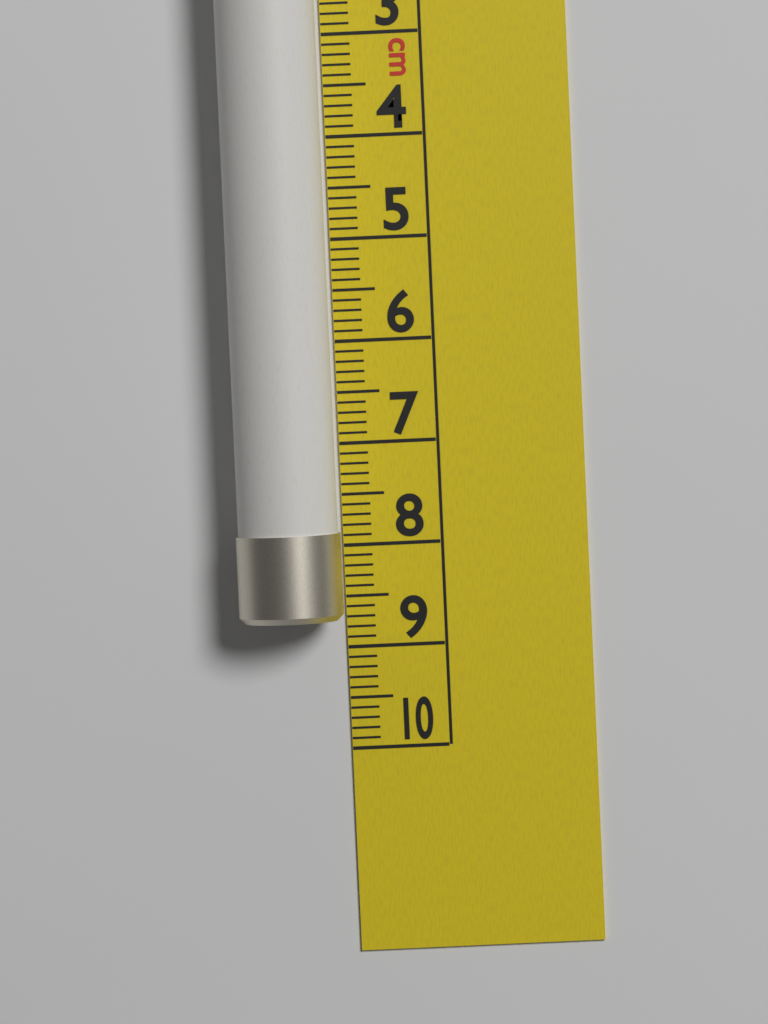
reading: 8.7 cm
